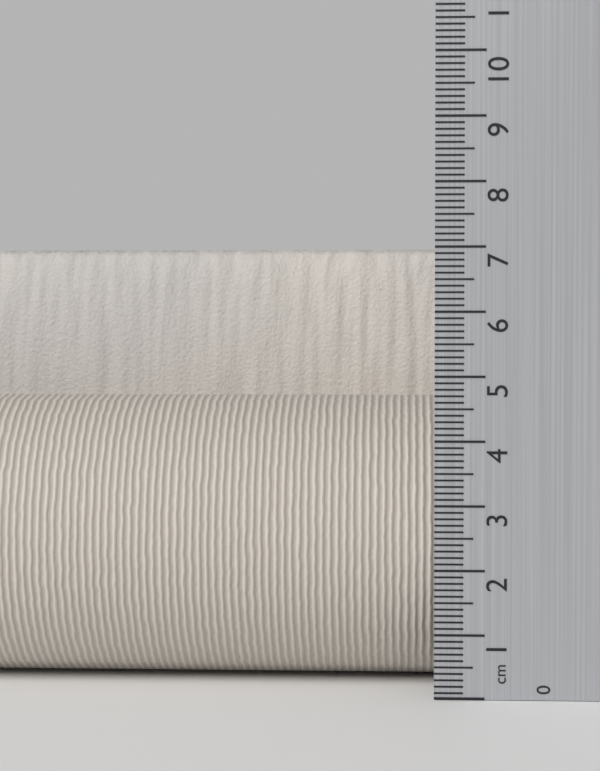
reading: 7.1 cm
